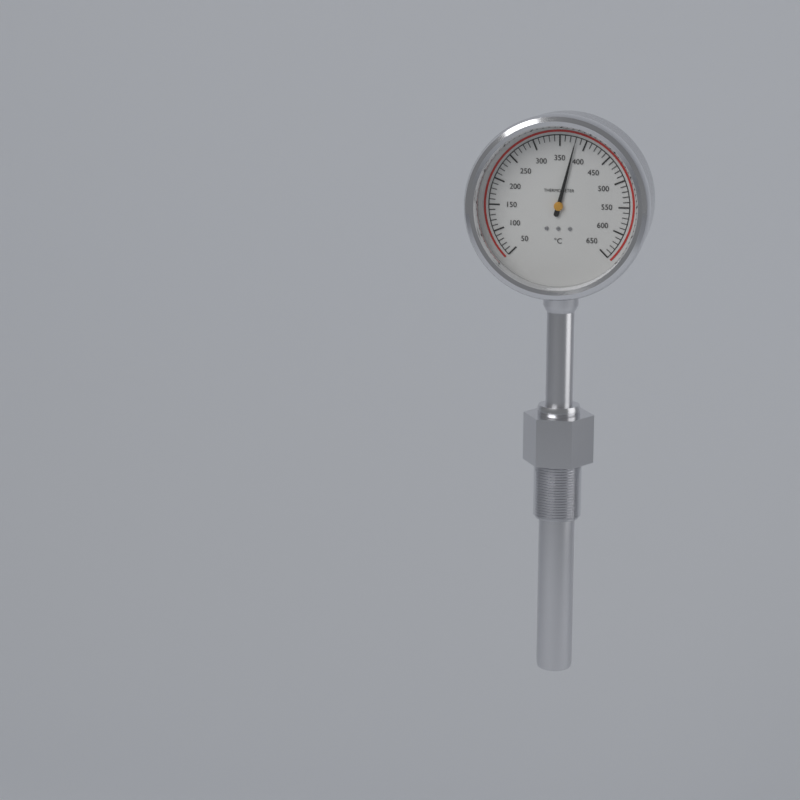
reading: 380 °C
